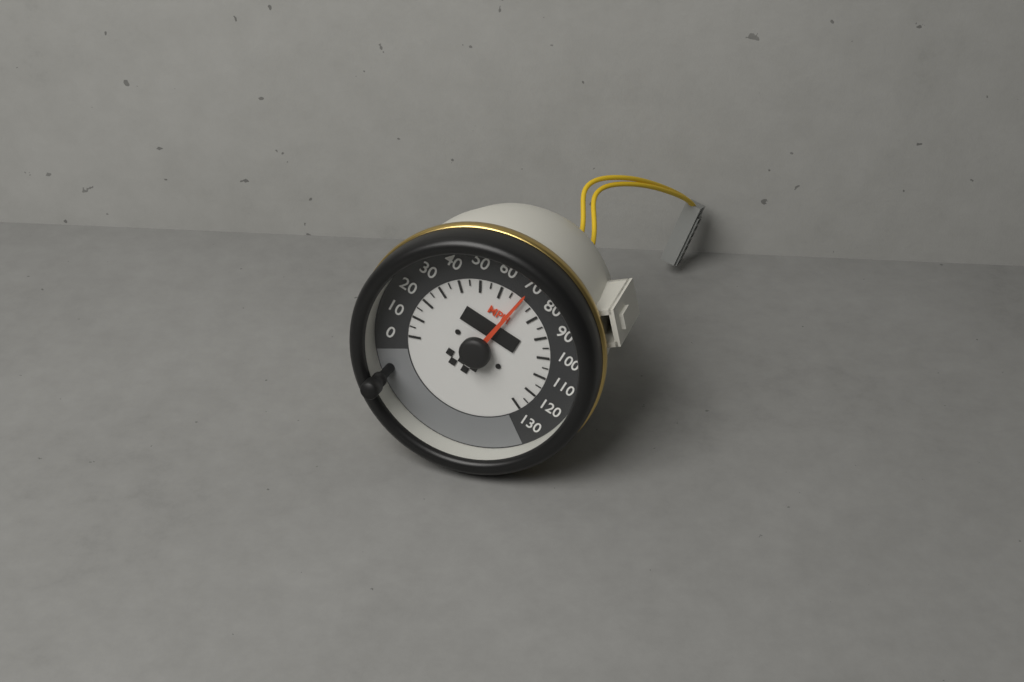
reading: 70 MPH
